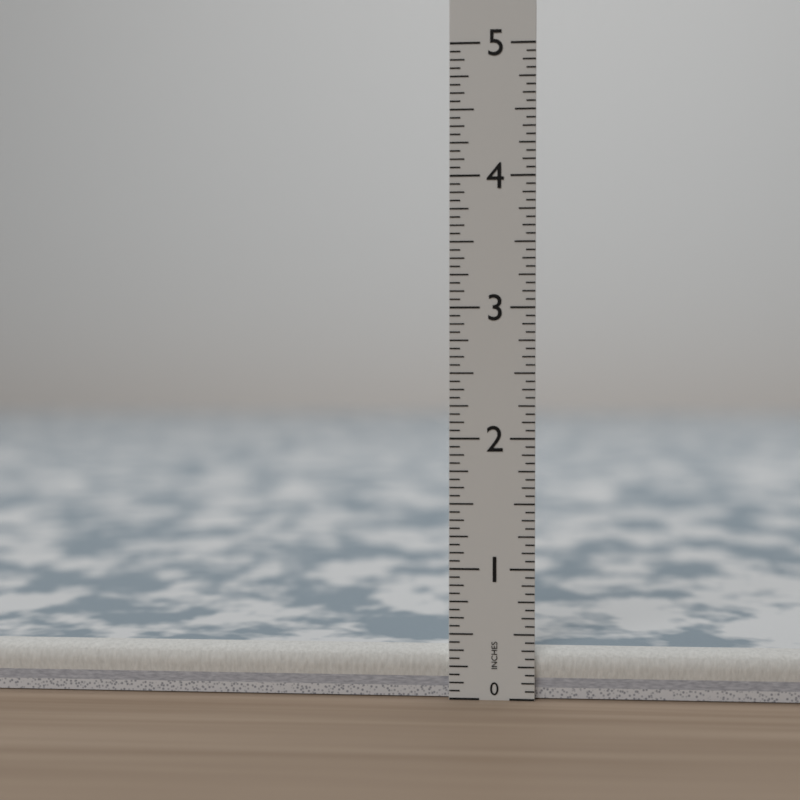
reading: 0.3750 in
